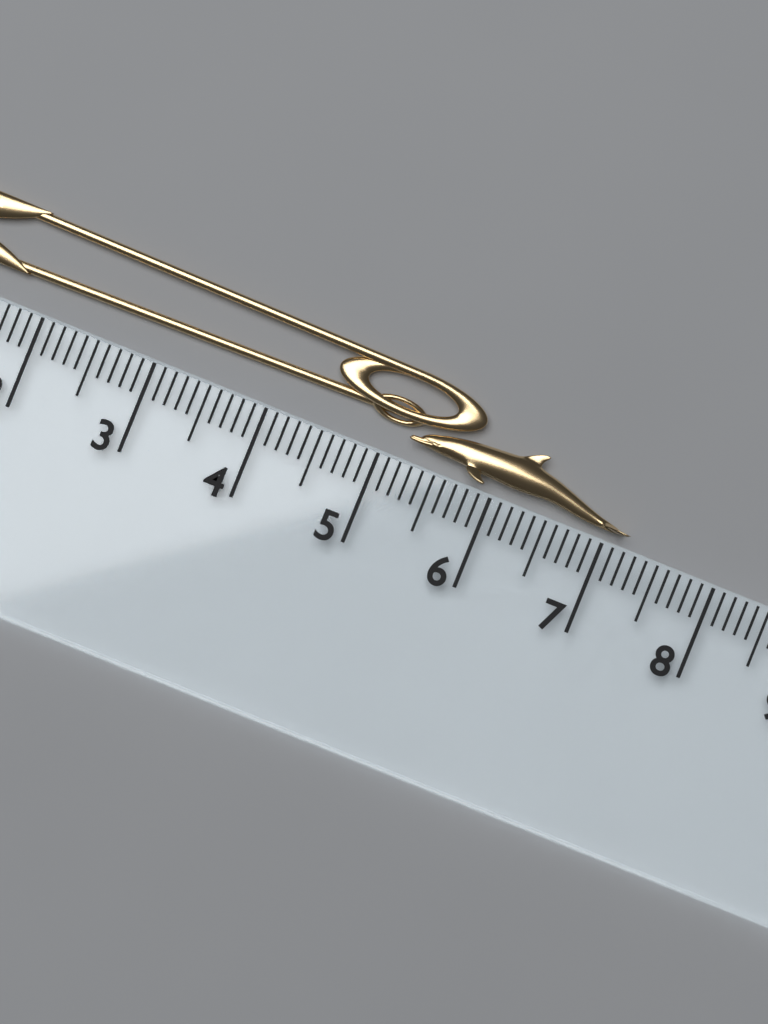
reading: 7.2 cm
